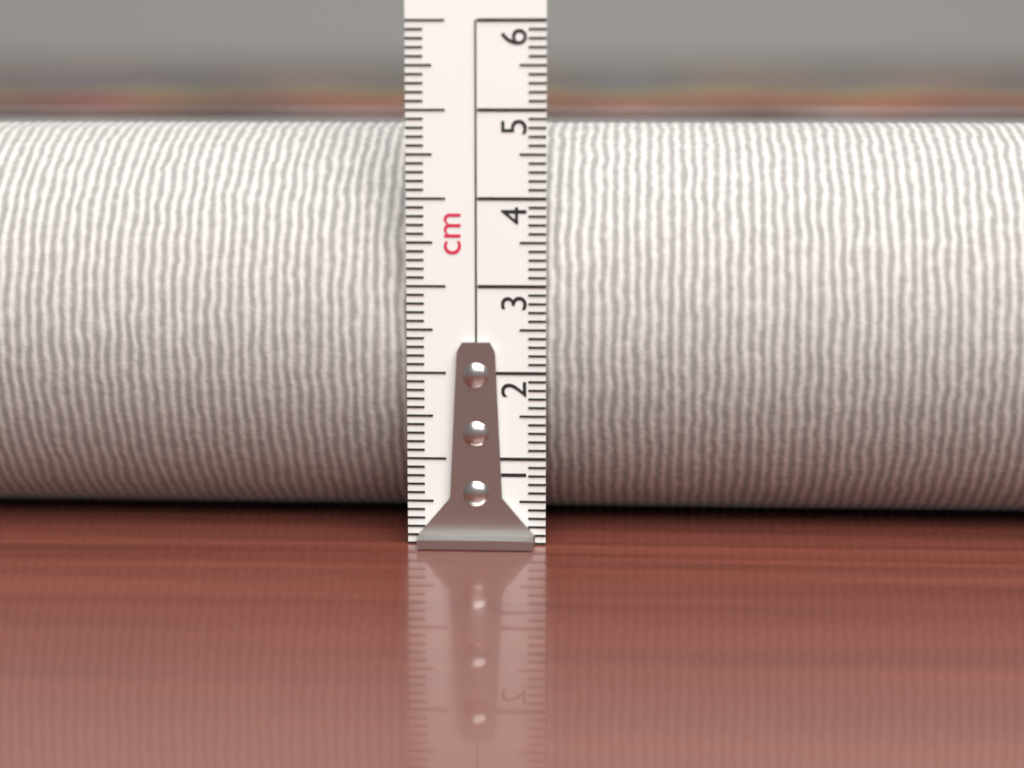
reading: 4.8 cm
